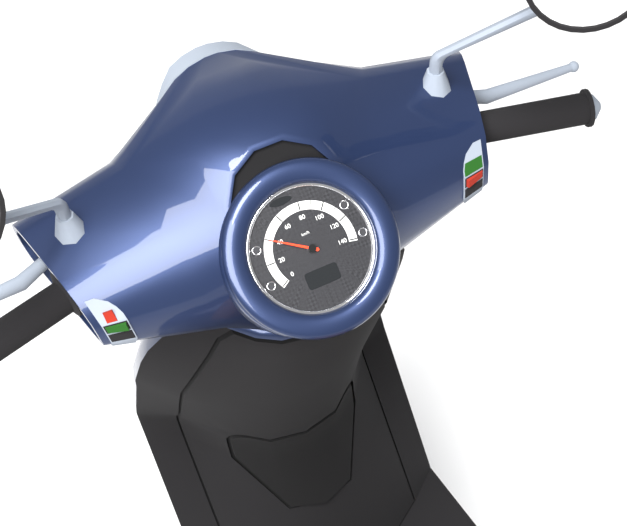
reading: 40 km/h
